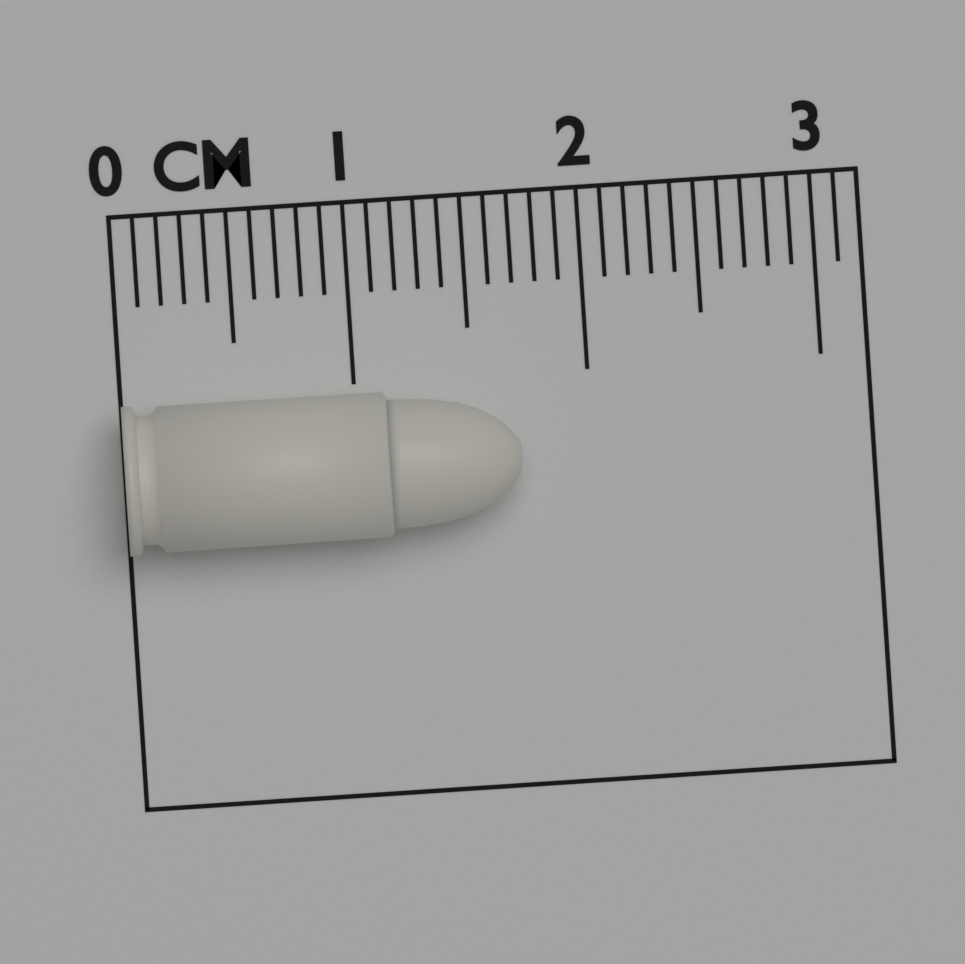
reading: 1.7 cm
